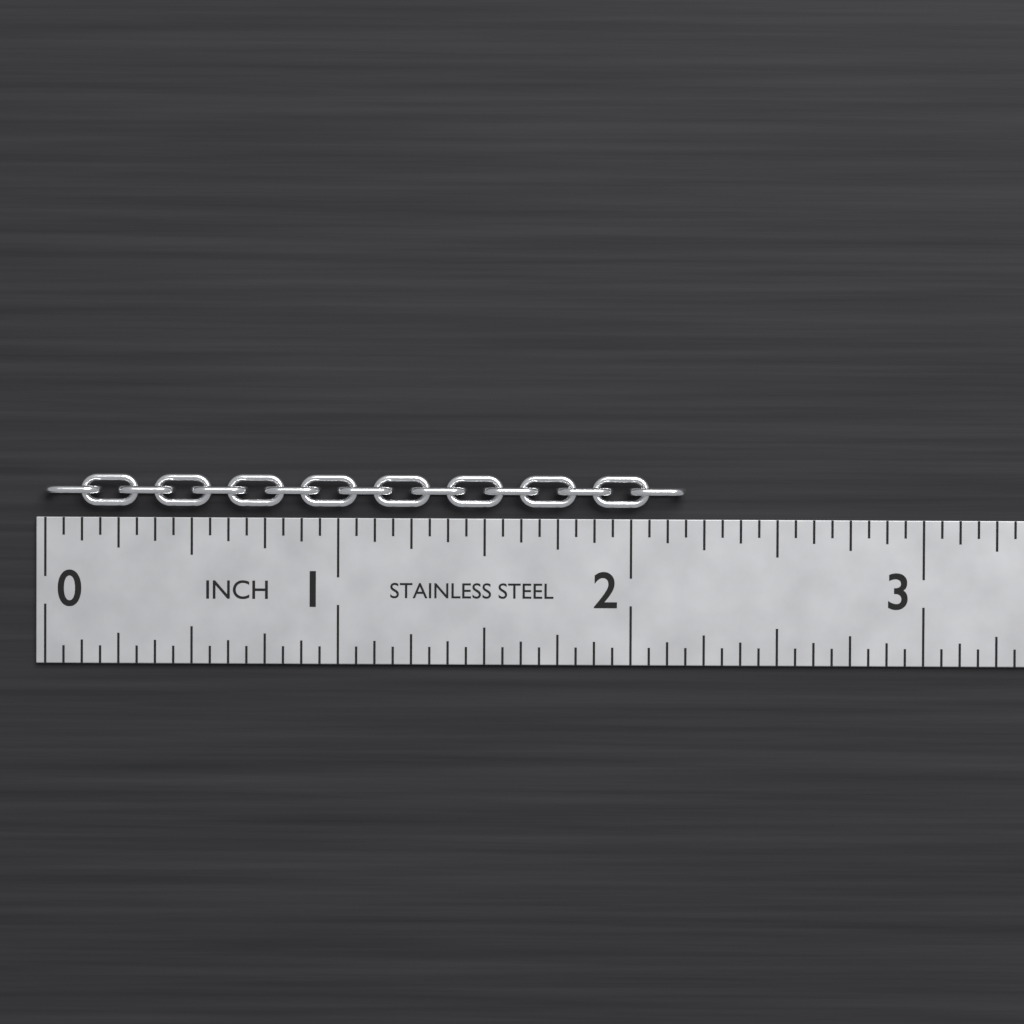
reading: 2.1875 in
